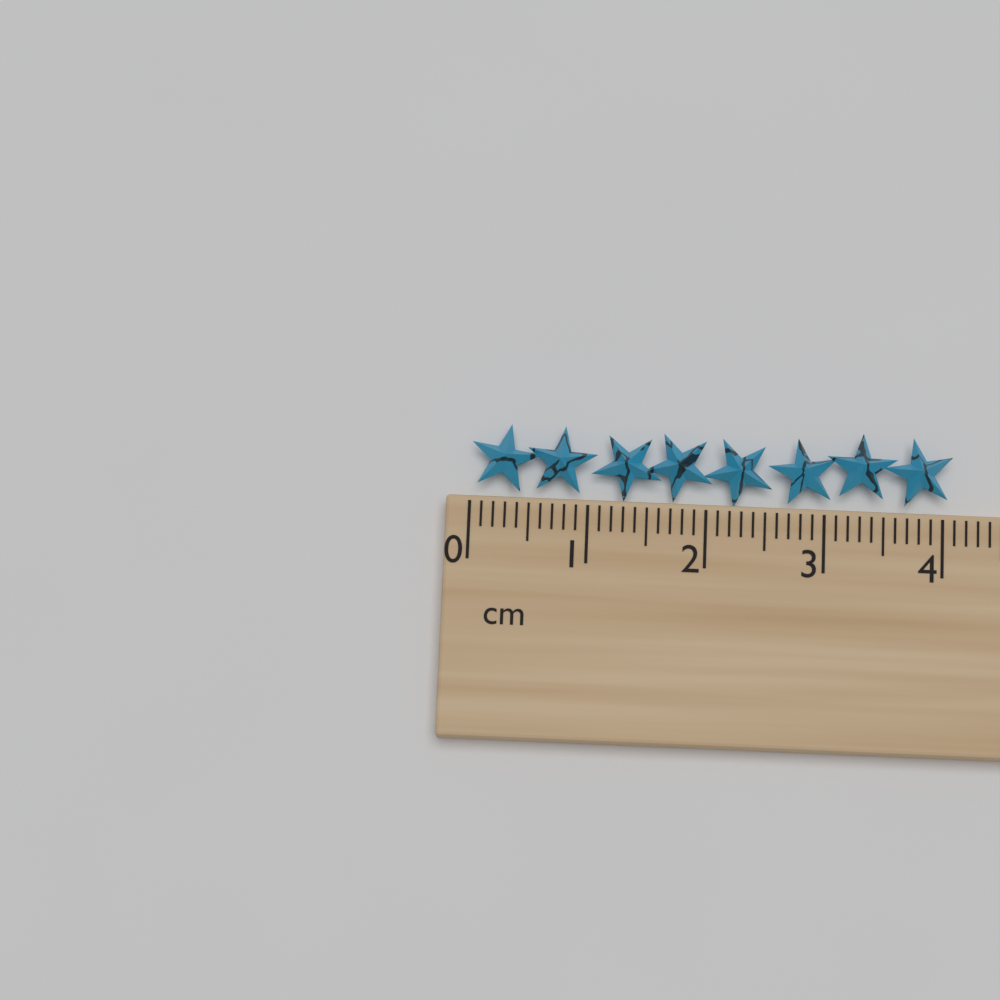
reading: 4.1 cm
